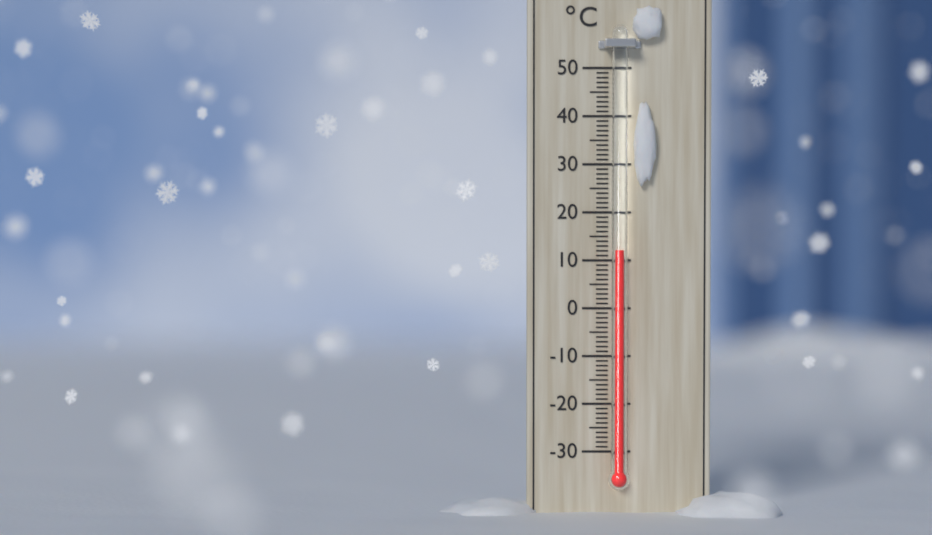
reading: 12 °C
